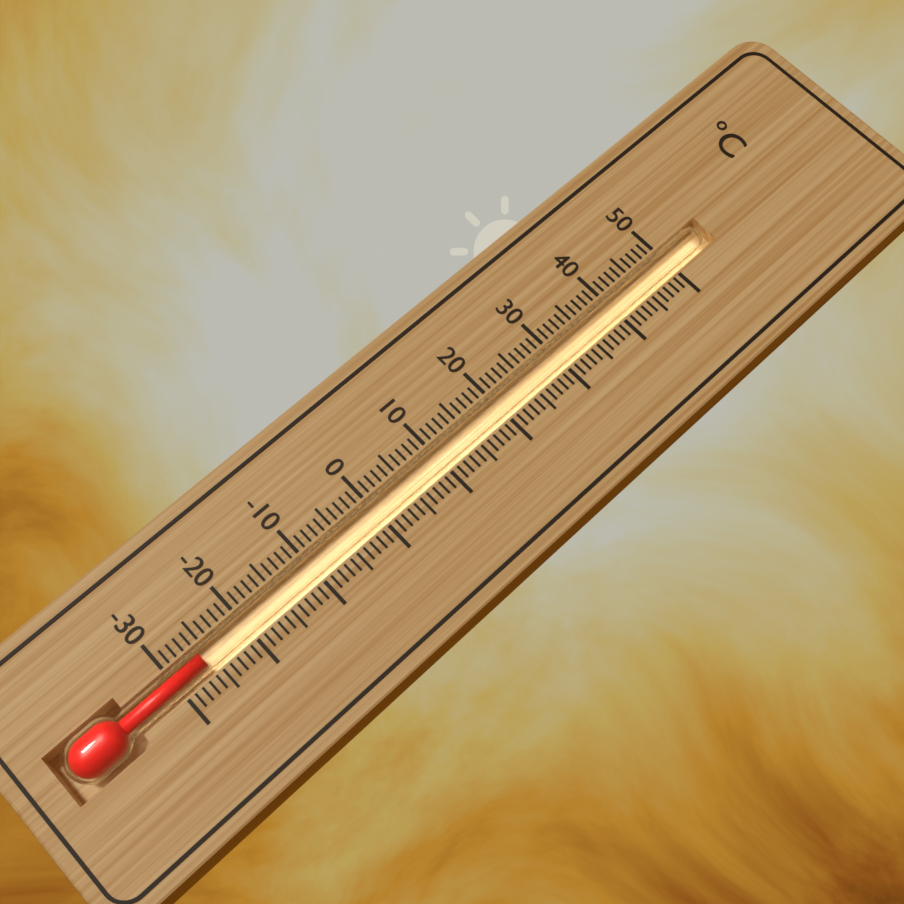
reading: -26 °C
